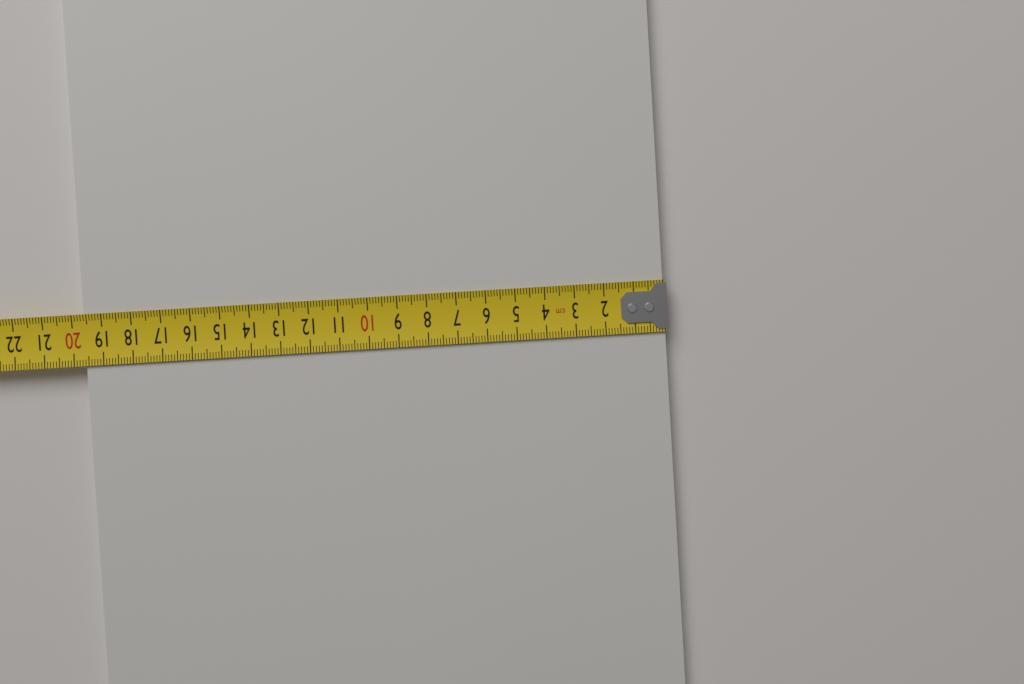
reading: 19.6 cm
